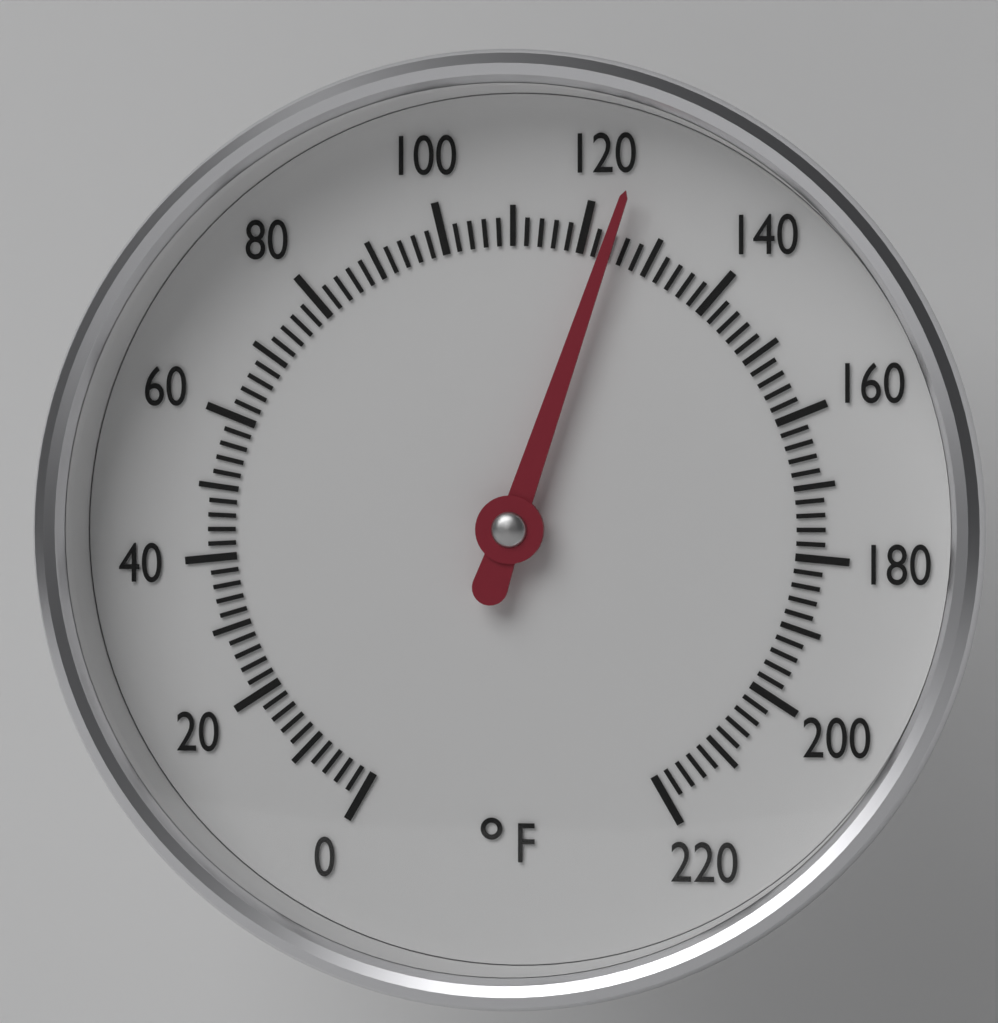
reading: 124 °F
